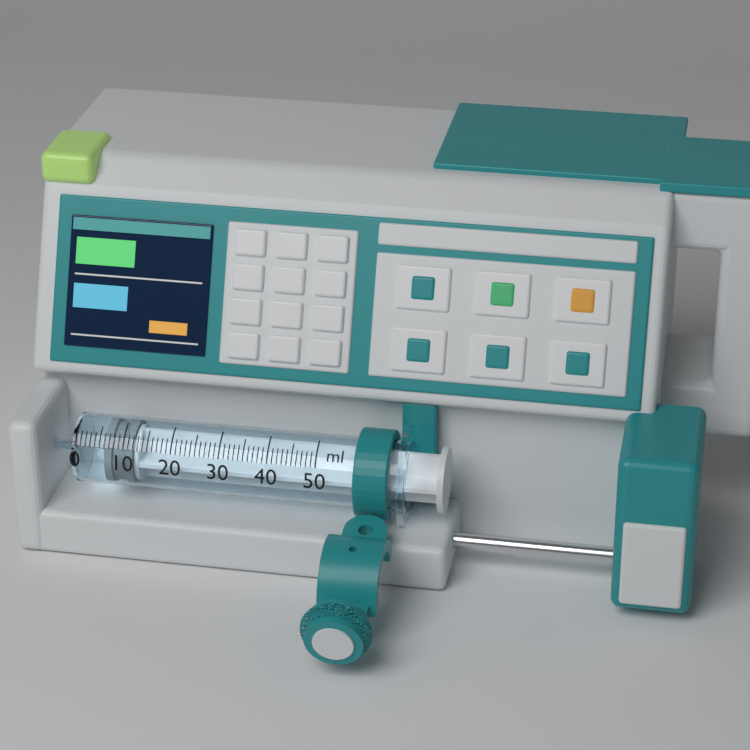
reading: 6 ml
